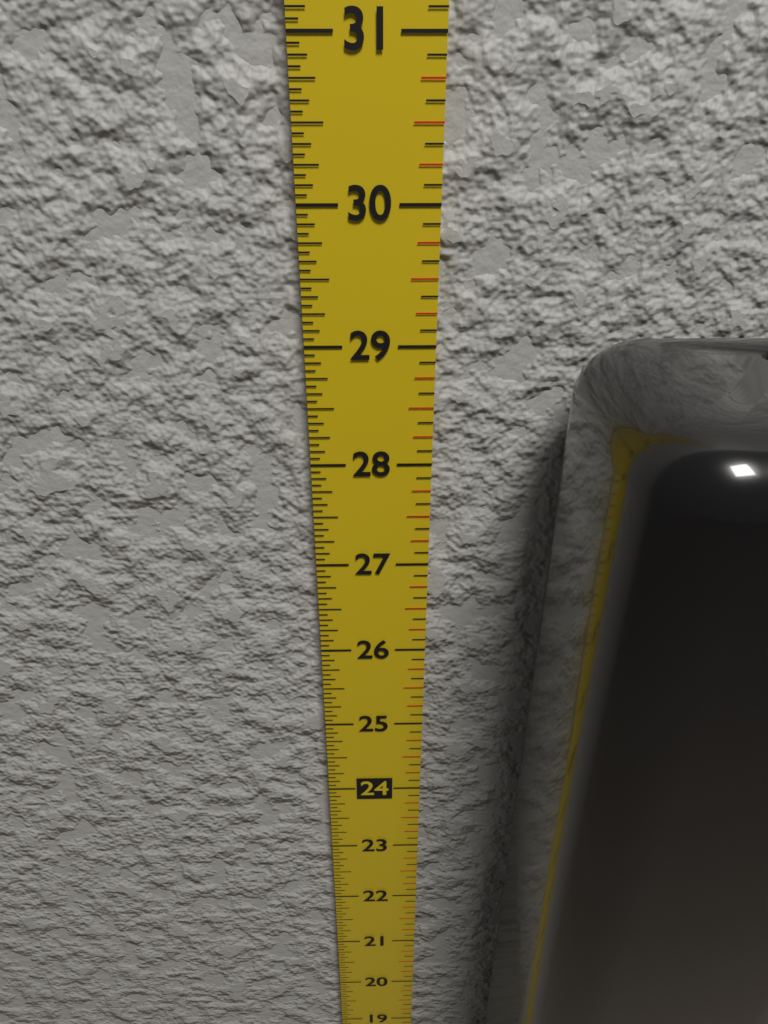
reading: 29.1875 in
